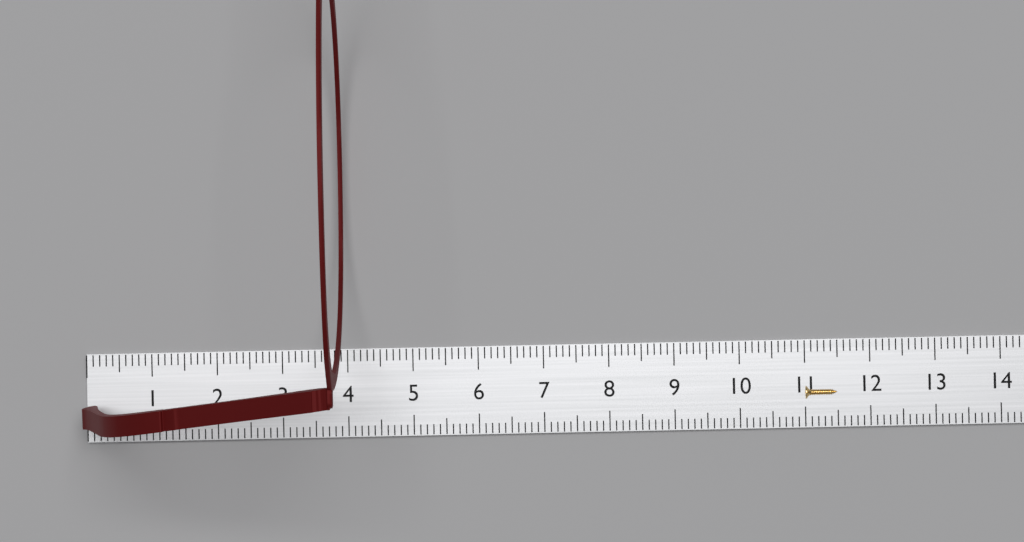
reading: 4.0 cm
